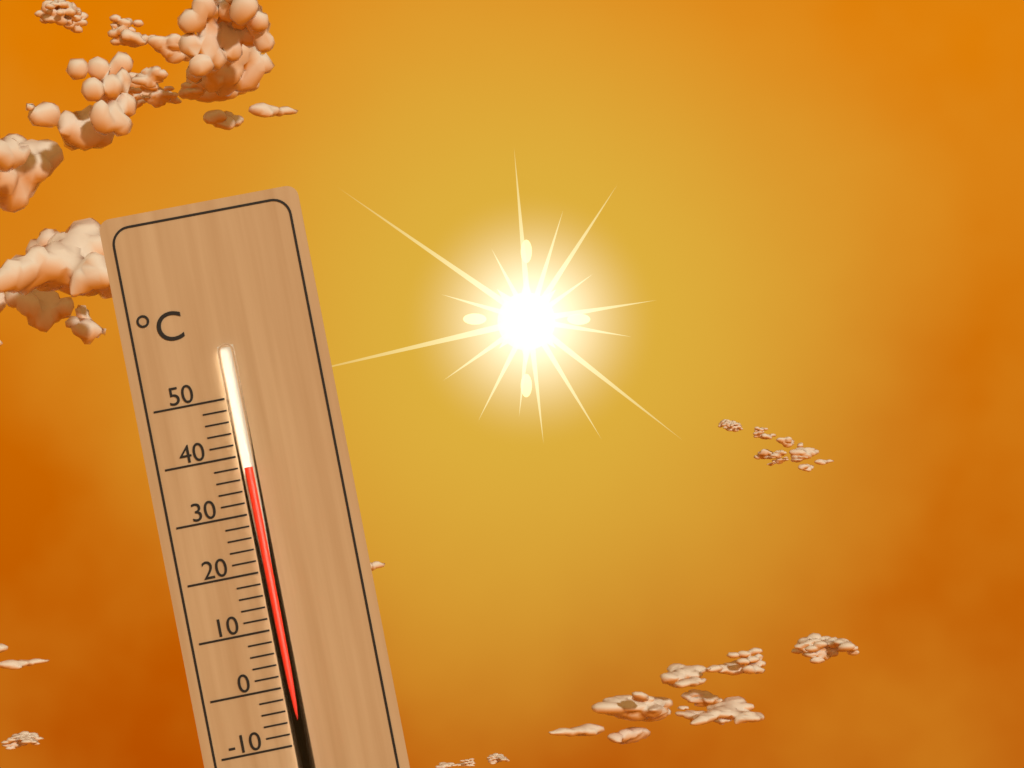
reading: 38 °C
